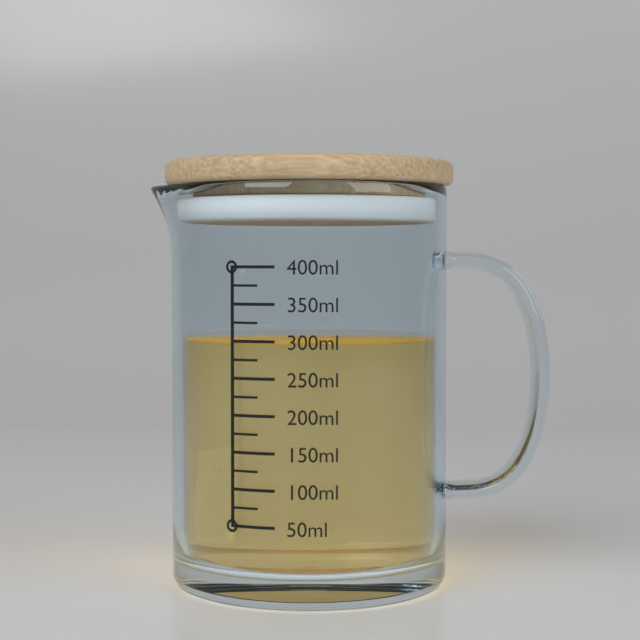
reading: 300 ml
